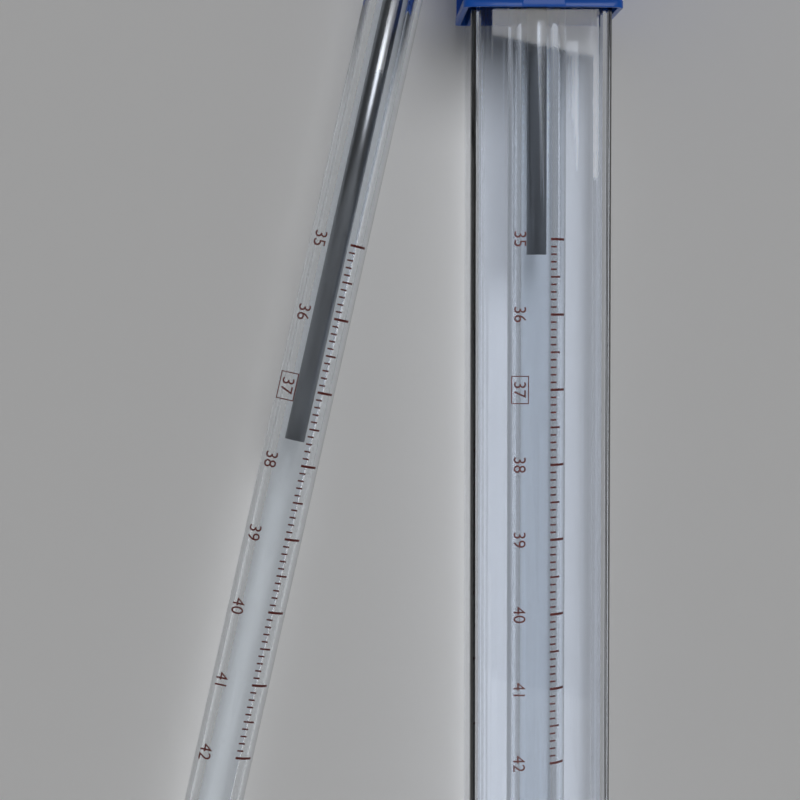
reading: 37.7 °C
